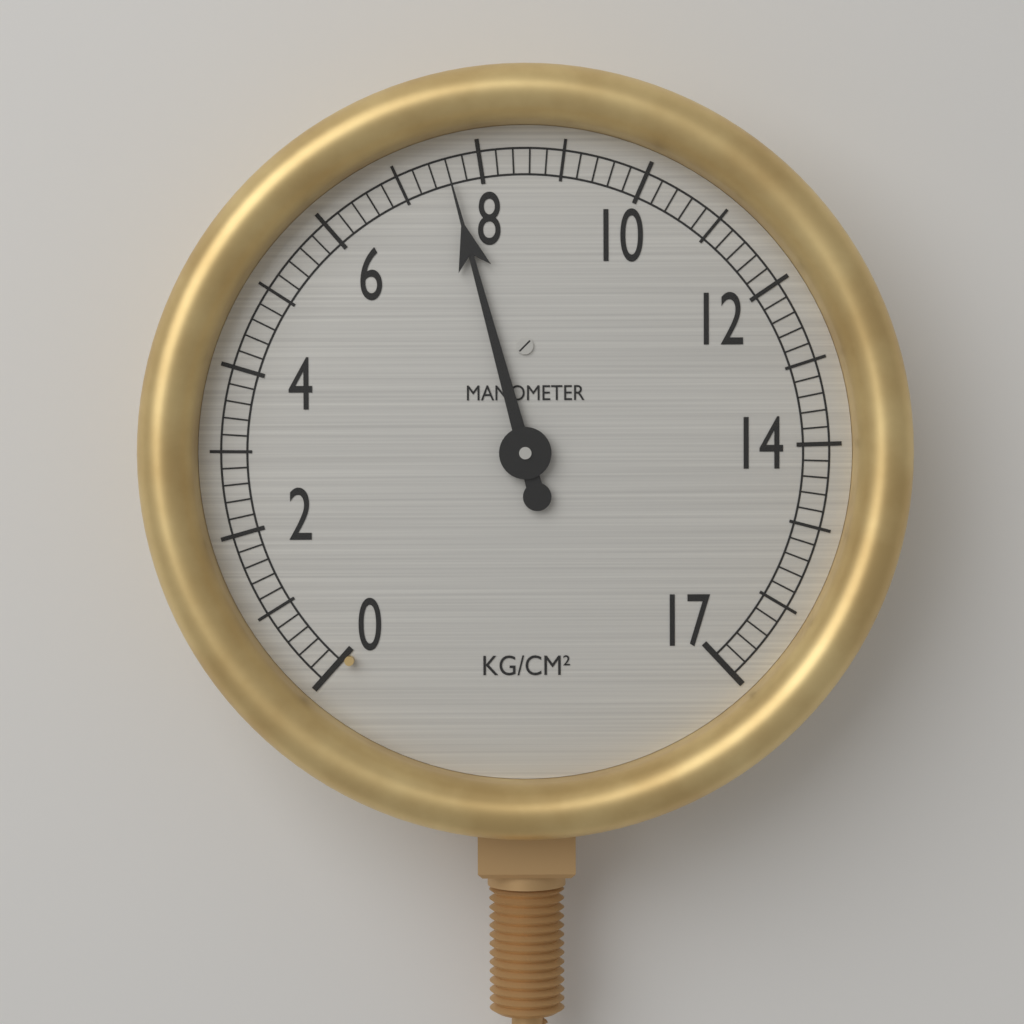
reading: 7.6 kg/cm²
